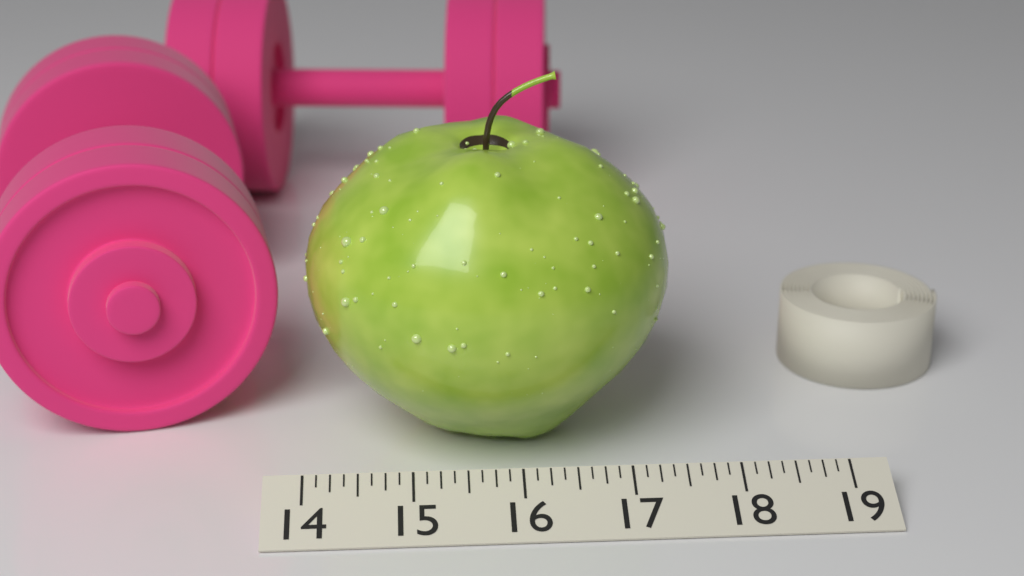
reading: 17.500 (no unit)
